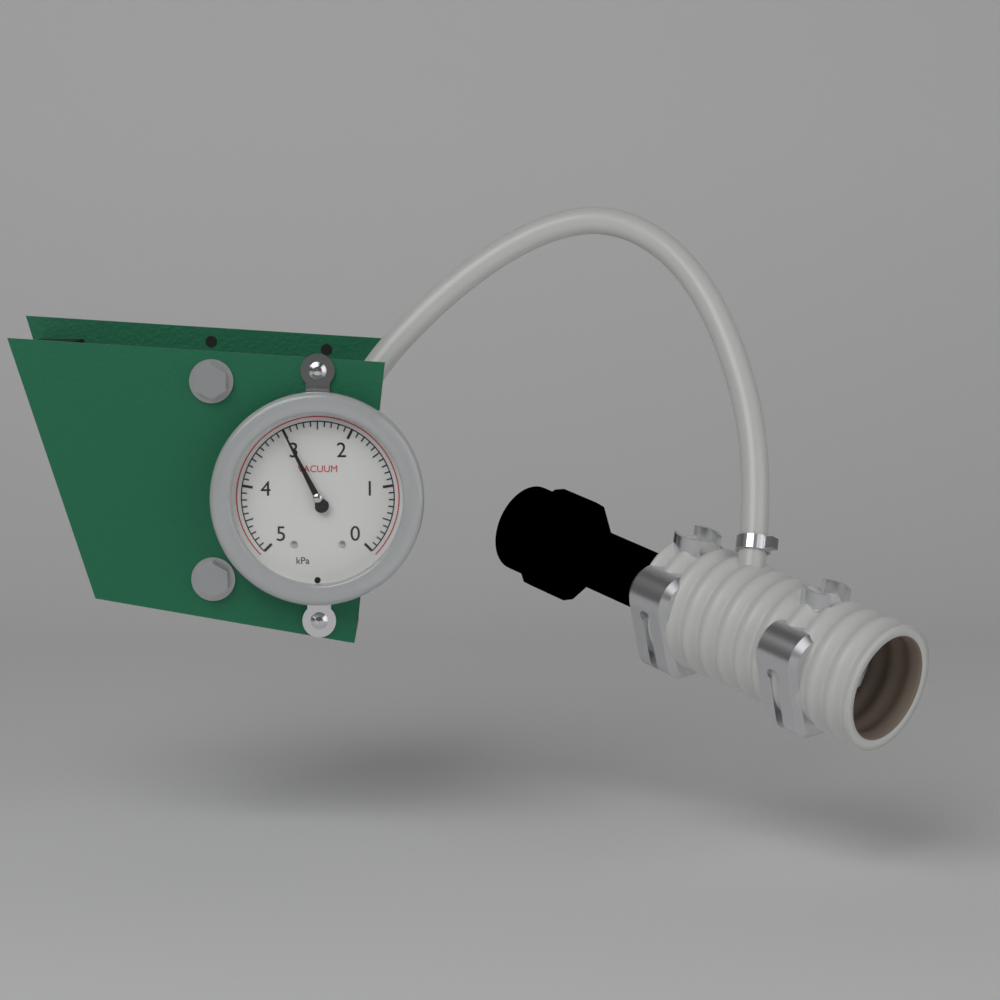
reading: 3.0 kPa
